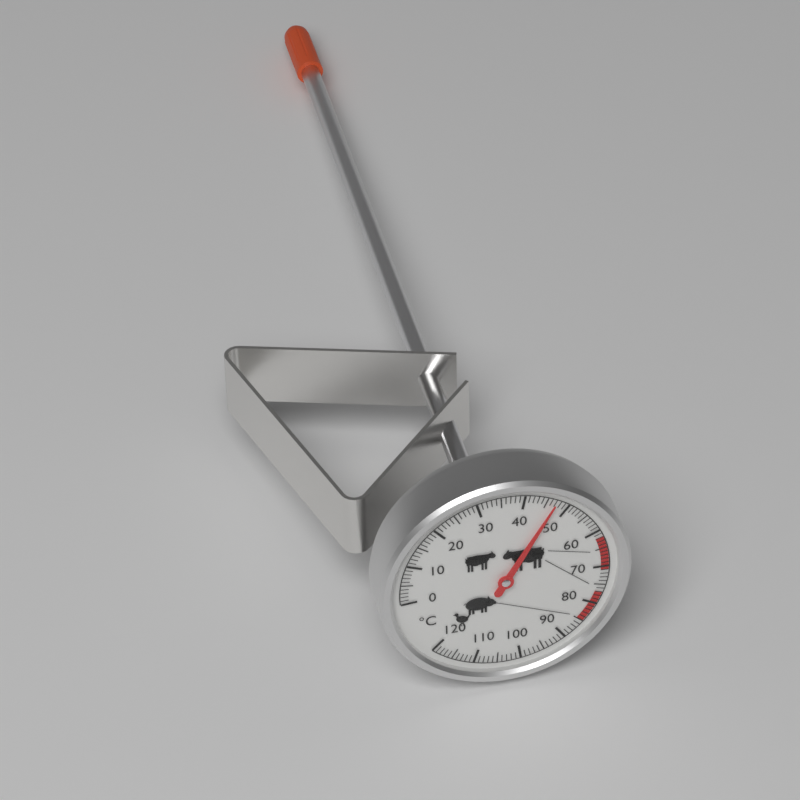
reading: 47 °C
